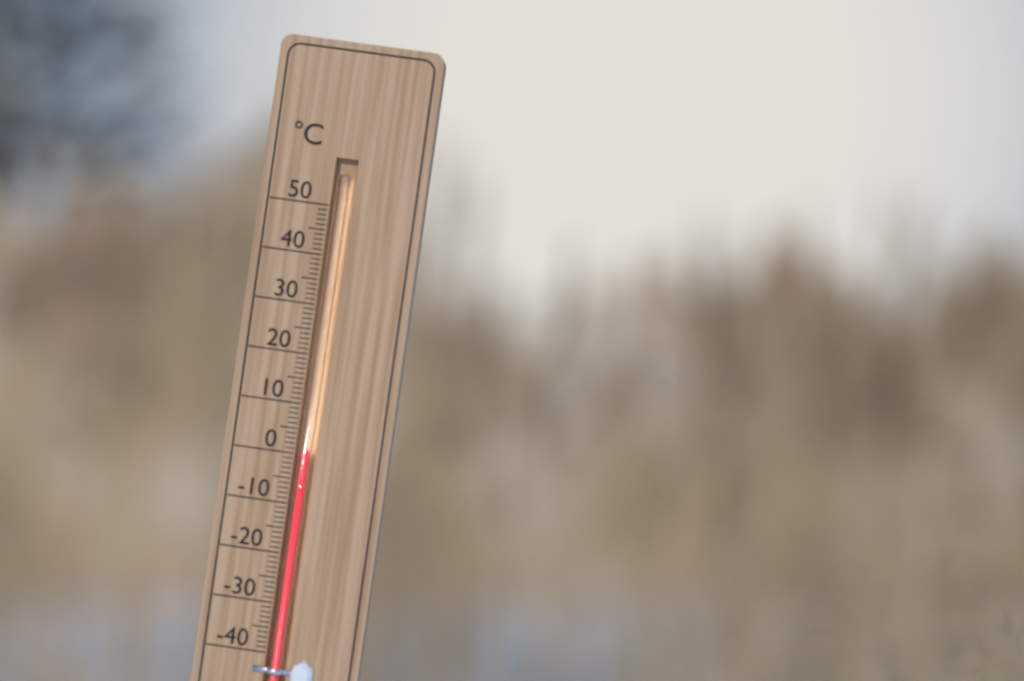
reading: 1 °C
